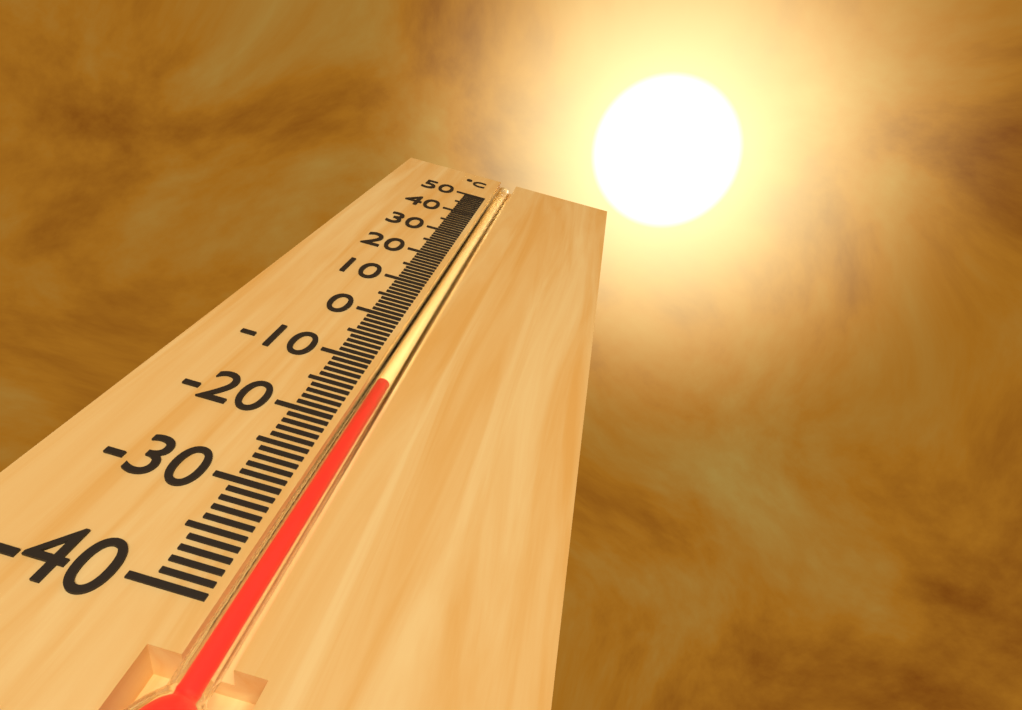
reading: -13 °C
